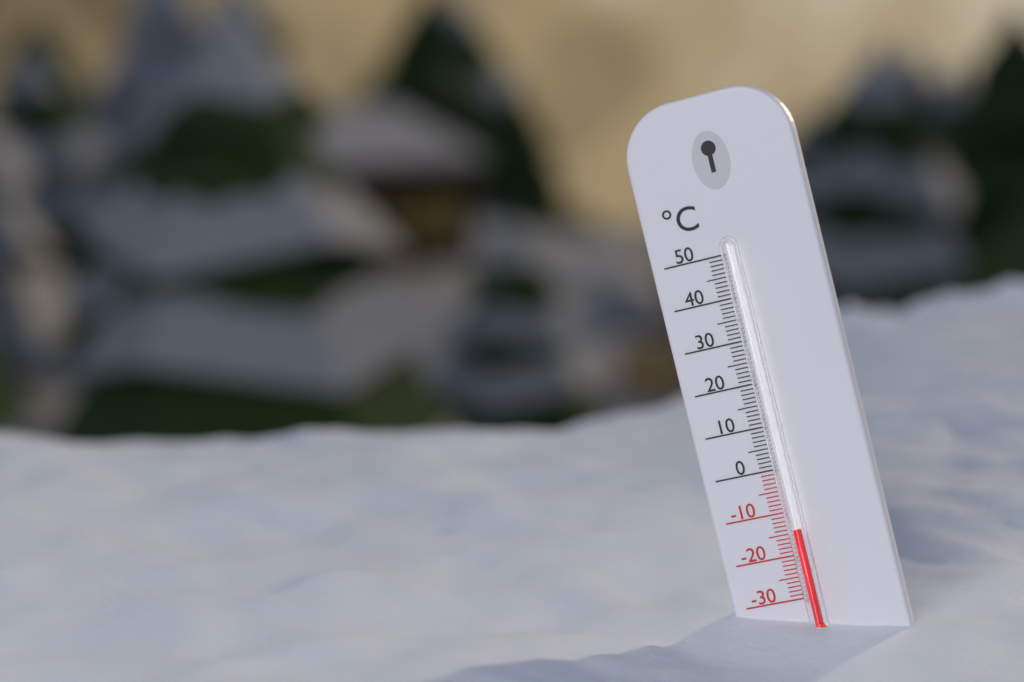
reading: -14 °C
